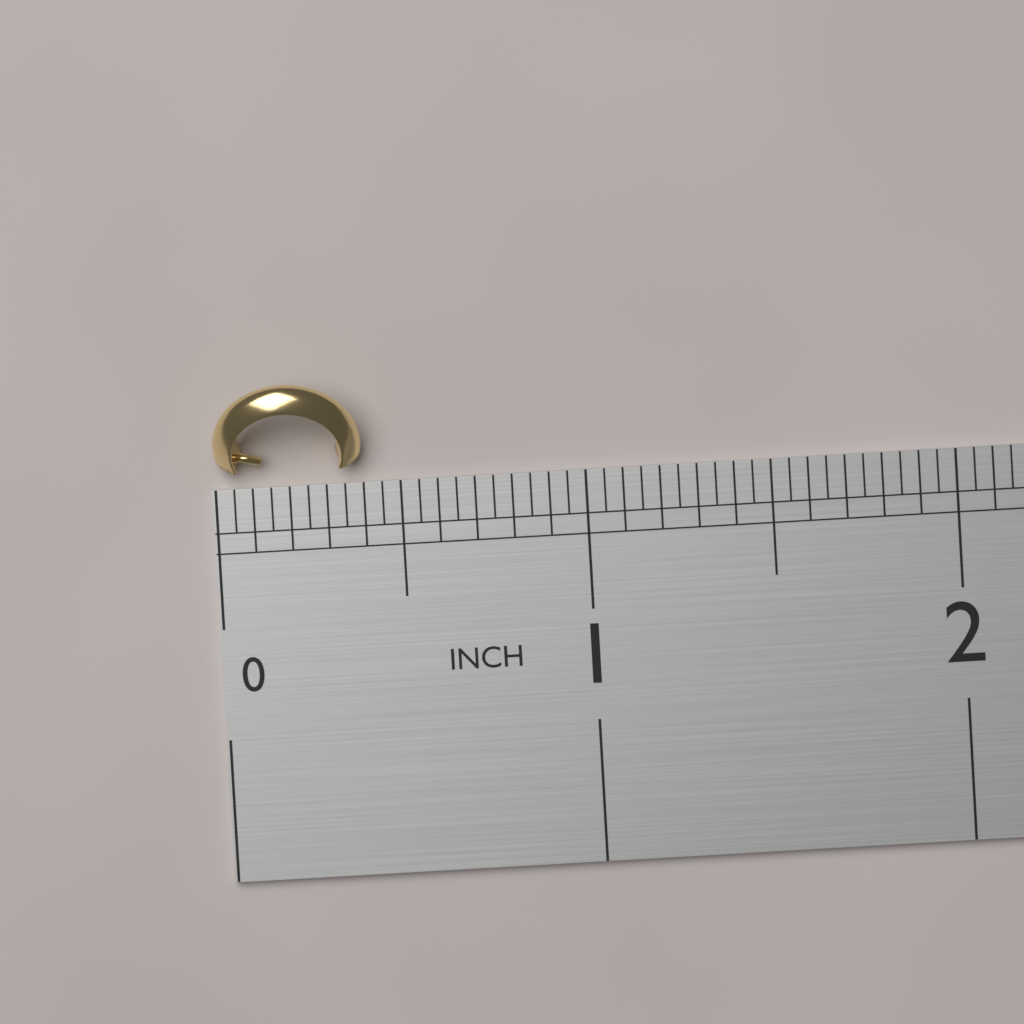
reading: 0.40 in
